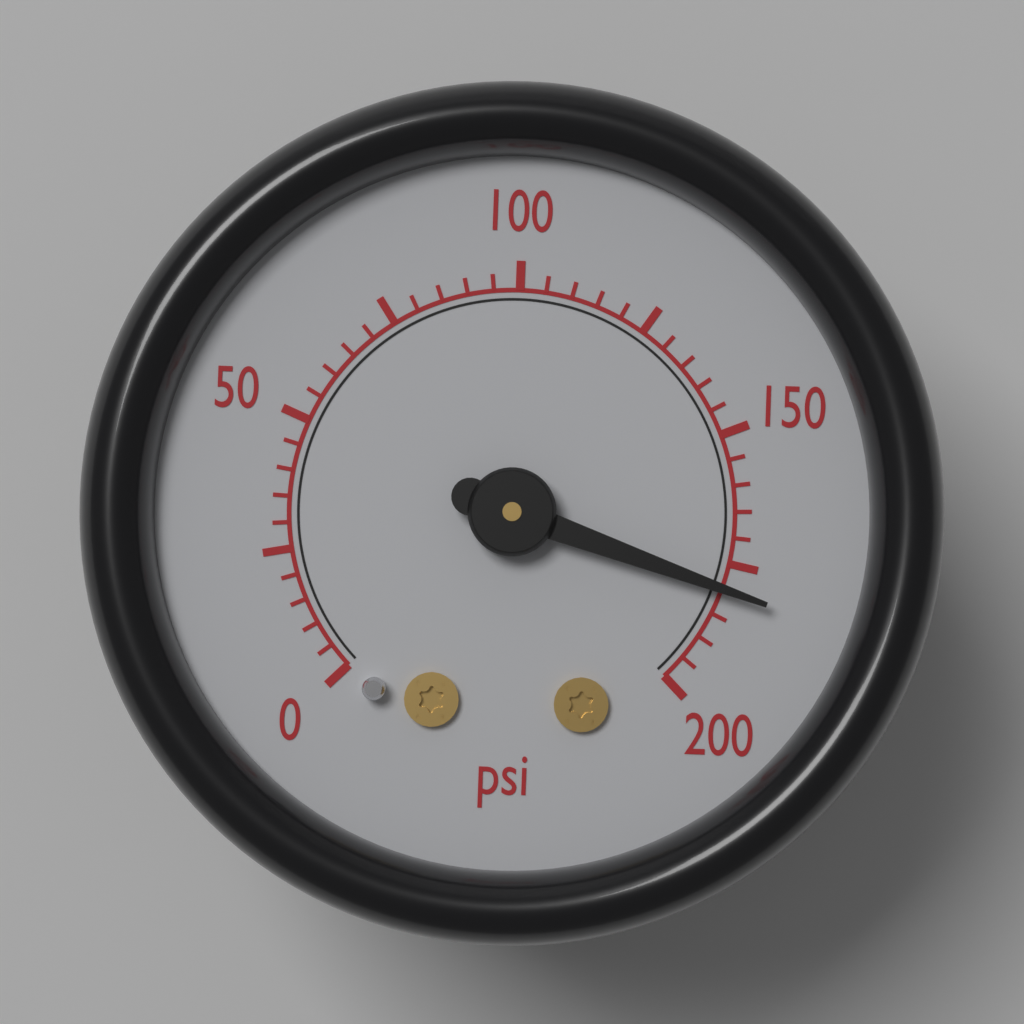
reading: 180 psi
